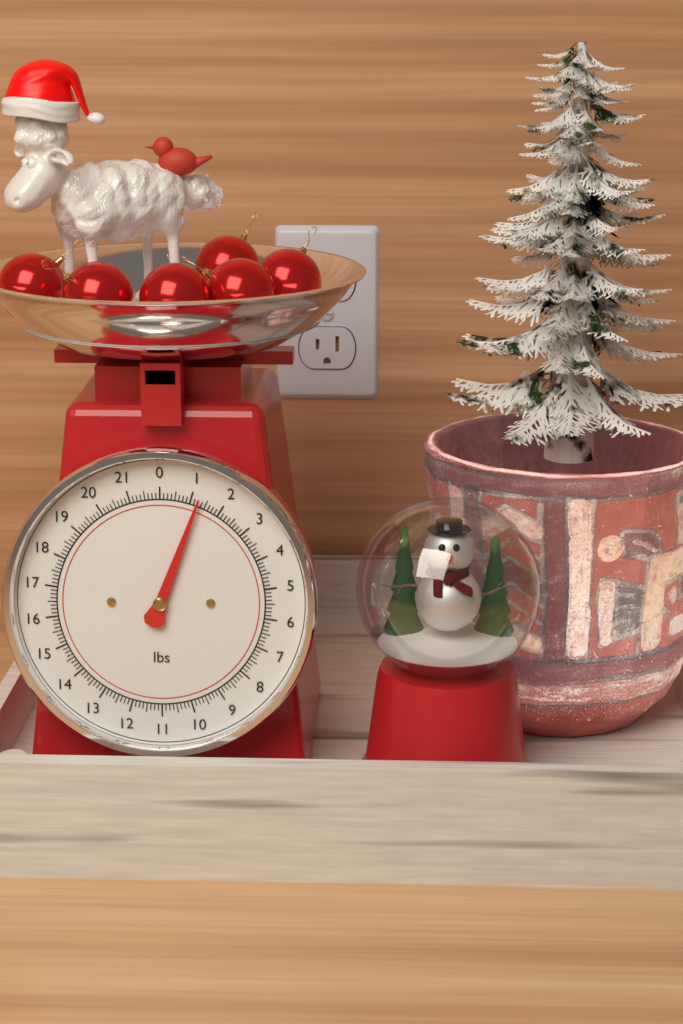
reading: 1.250 lbs
